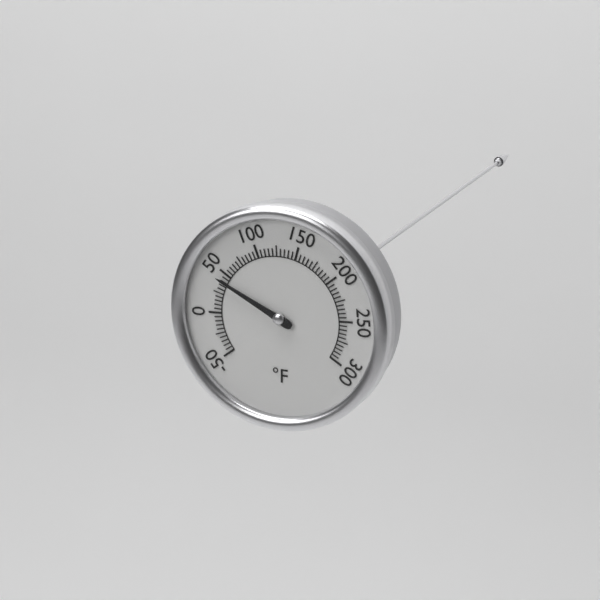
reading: 40 °F
